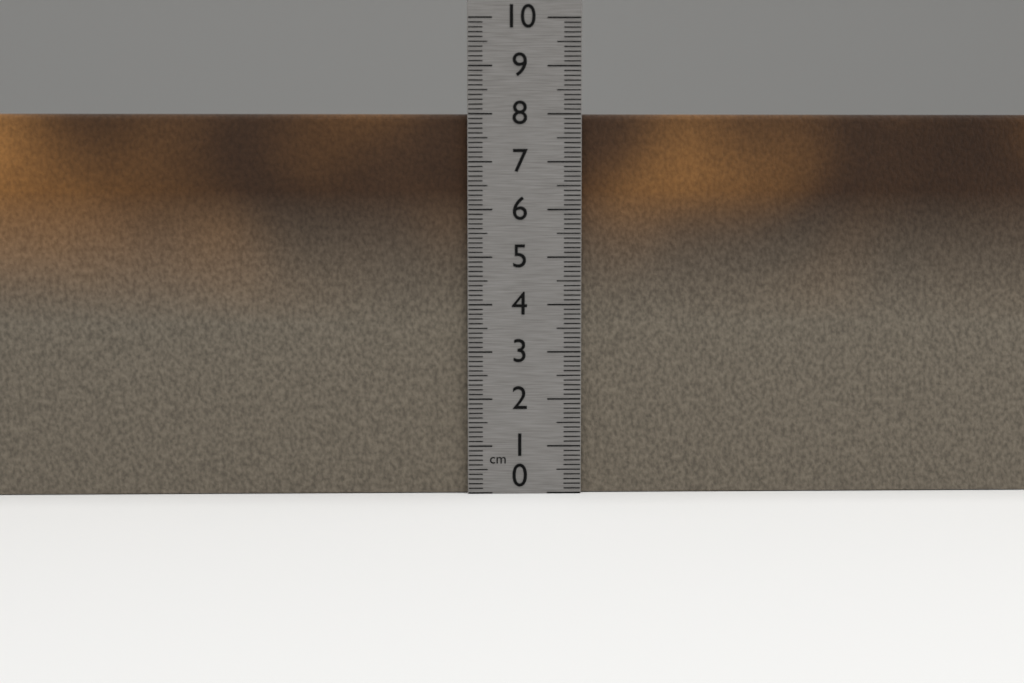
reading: 8.0 cm
